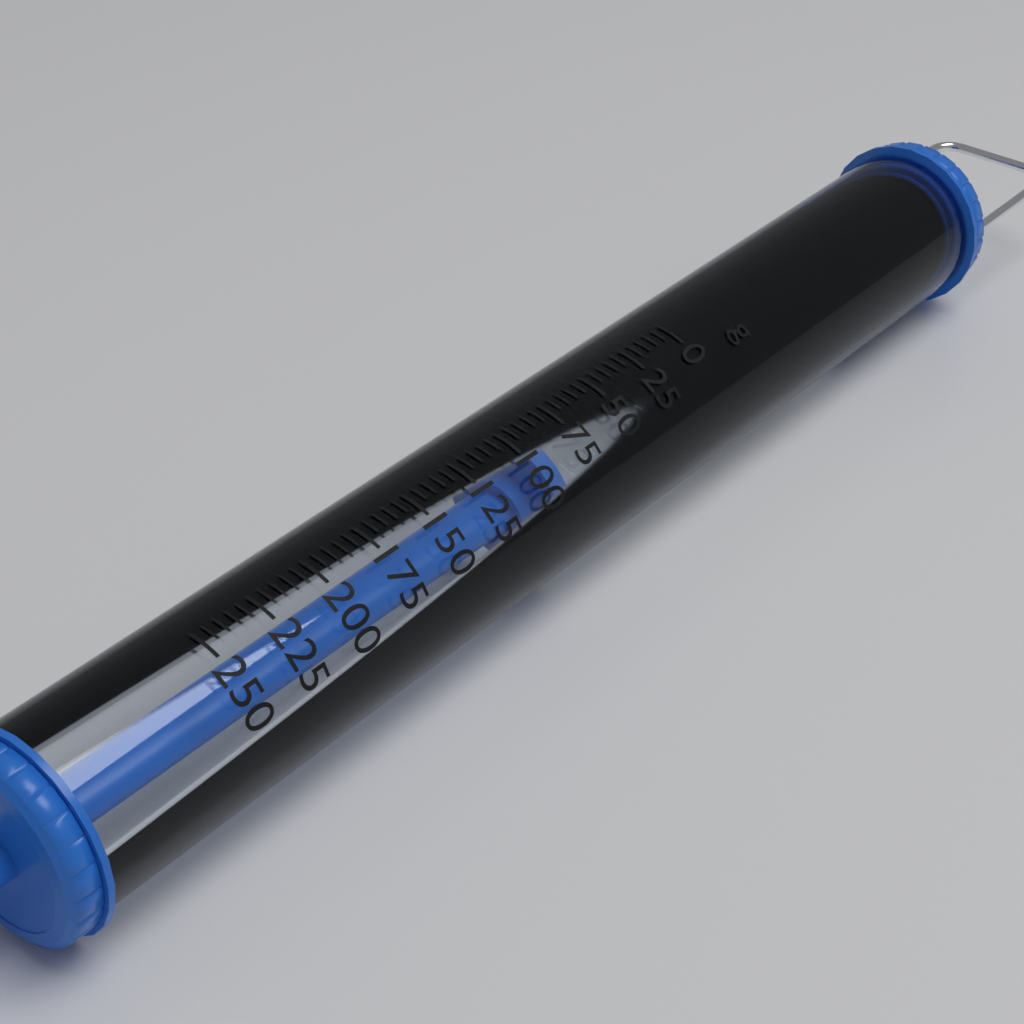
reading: 85 g
